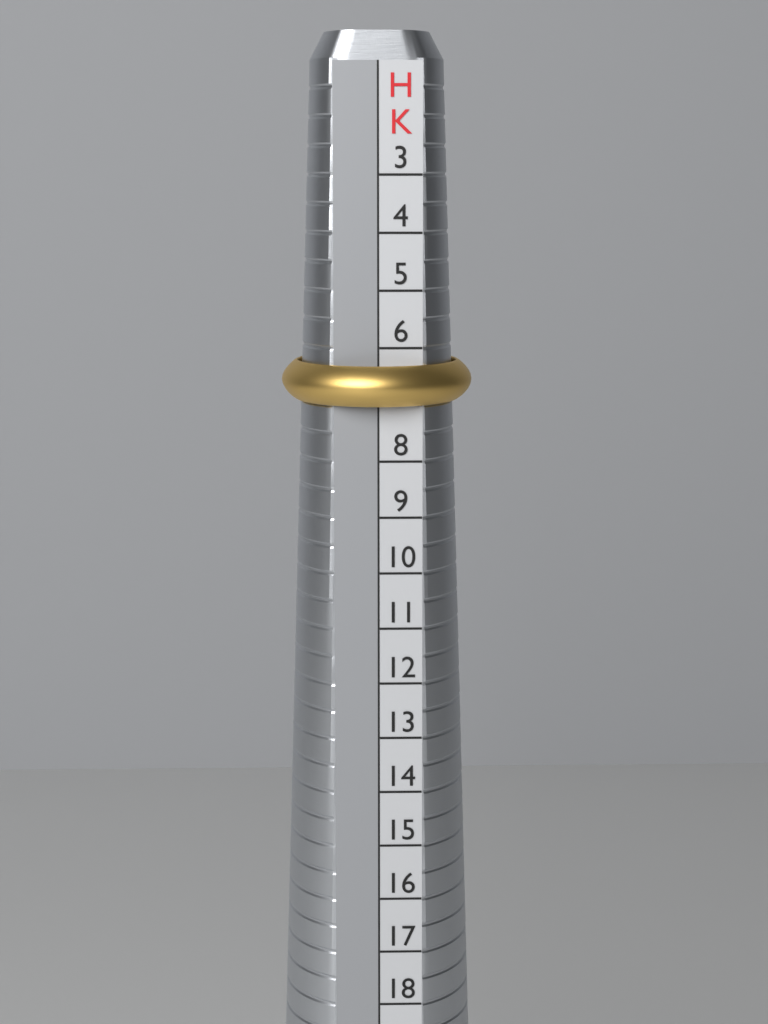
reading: 7 HK
